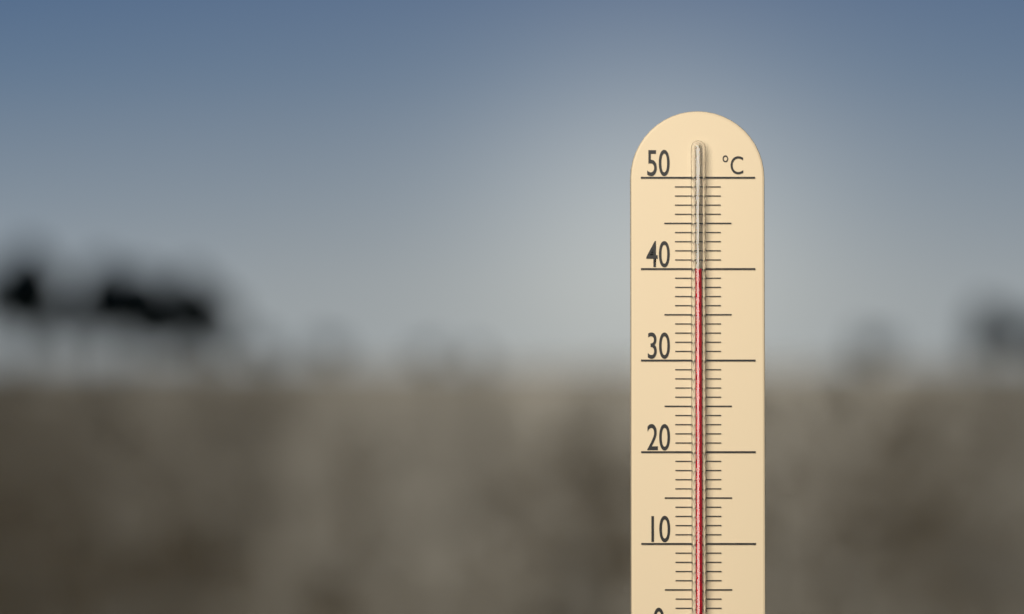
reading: 40 °C
